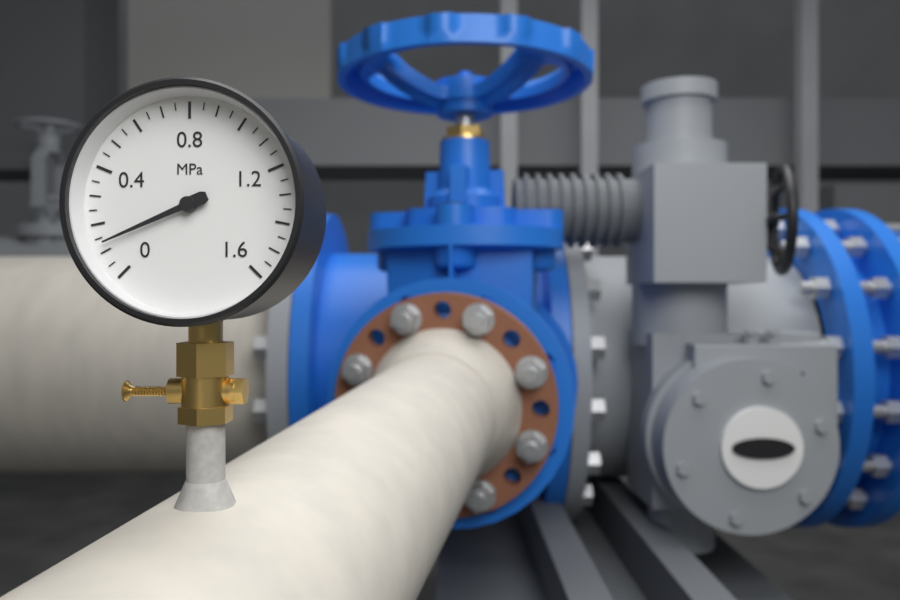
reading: 0.13 MPa
